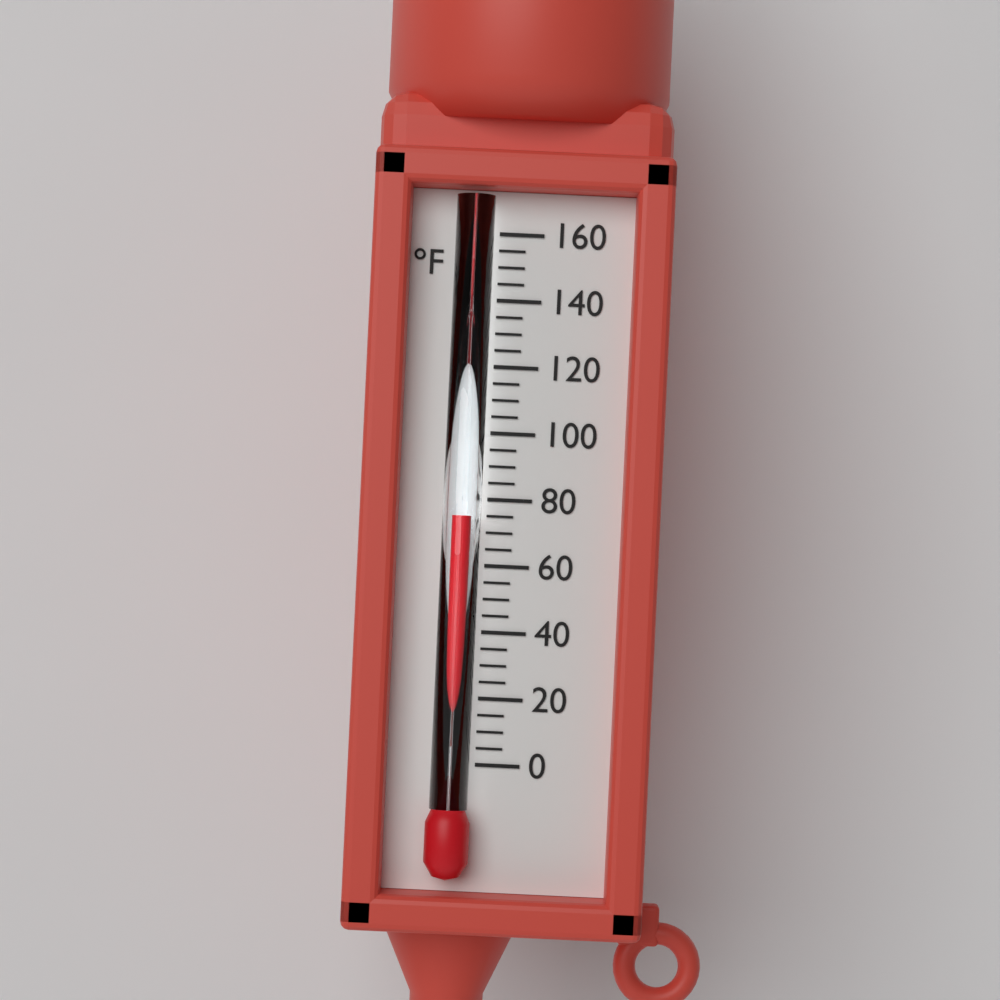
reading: 75 °F
